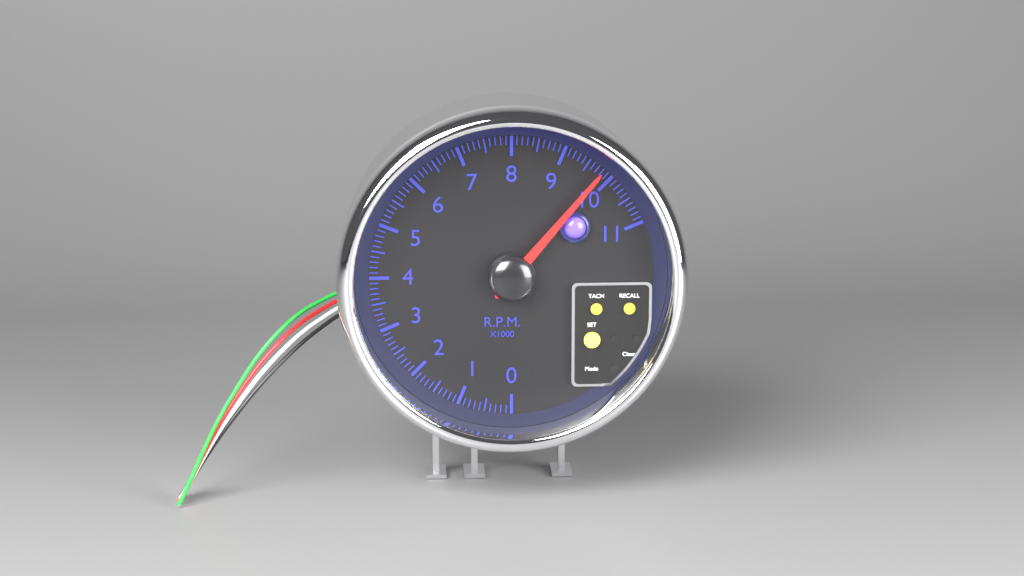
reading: 9.8 rpm x1000
